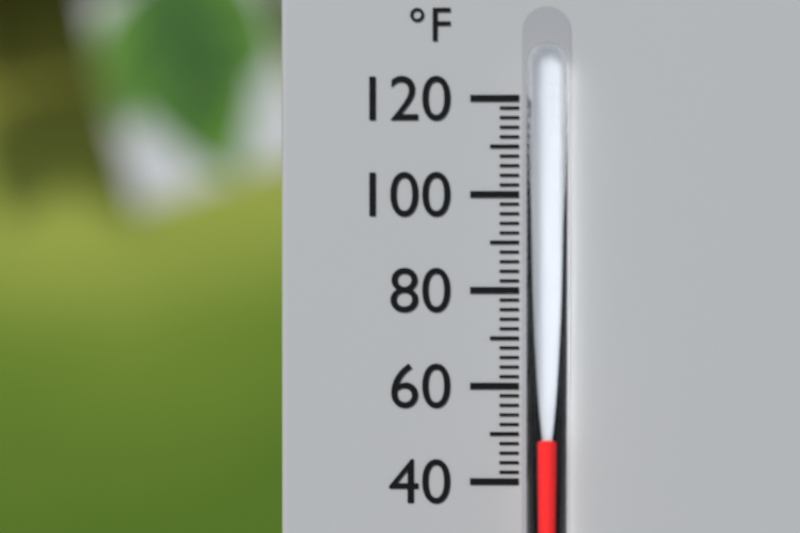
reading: 50 °F
